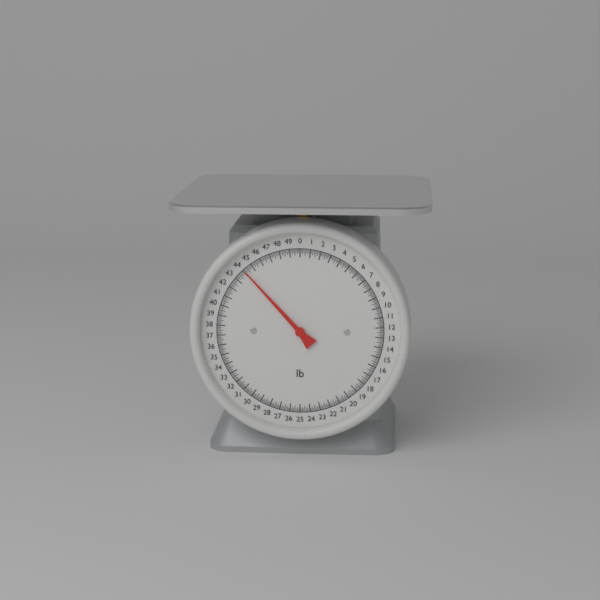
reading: 44.125 lb
